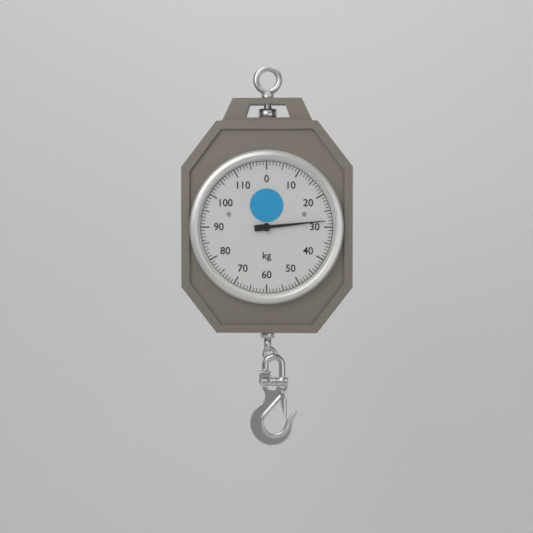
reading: 28 kg
